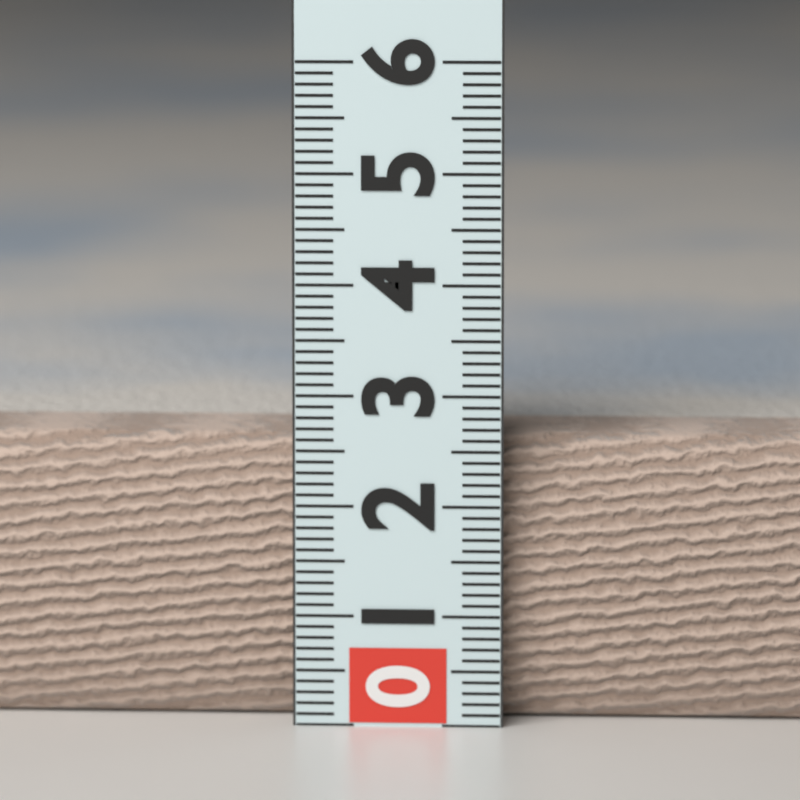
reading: 2.6 (no unit)
